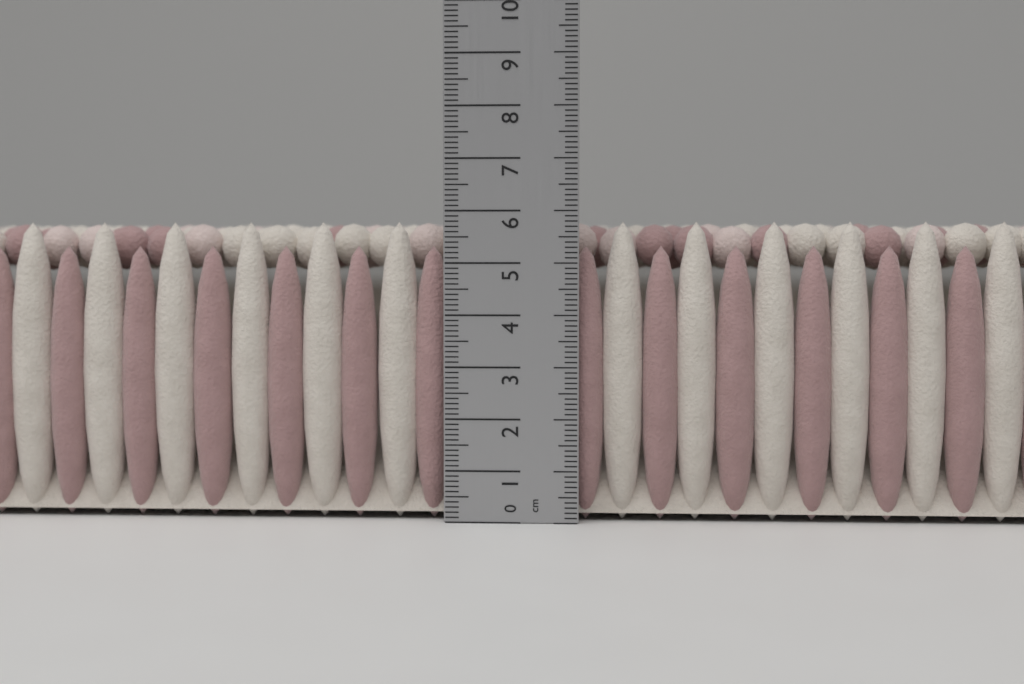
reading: 5.8 cm
